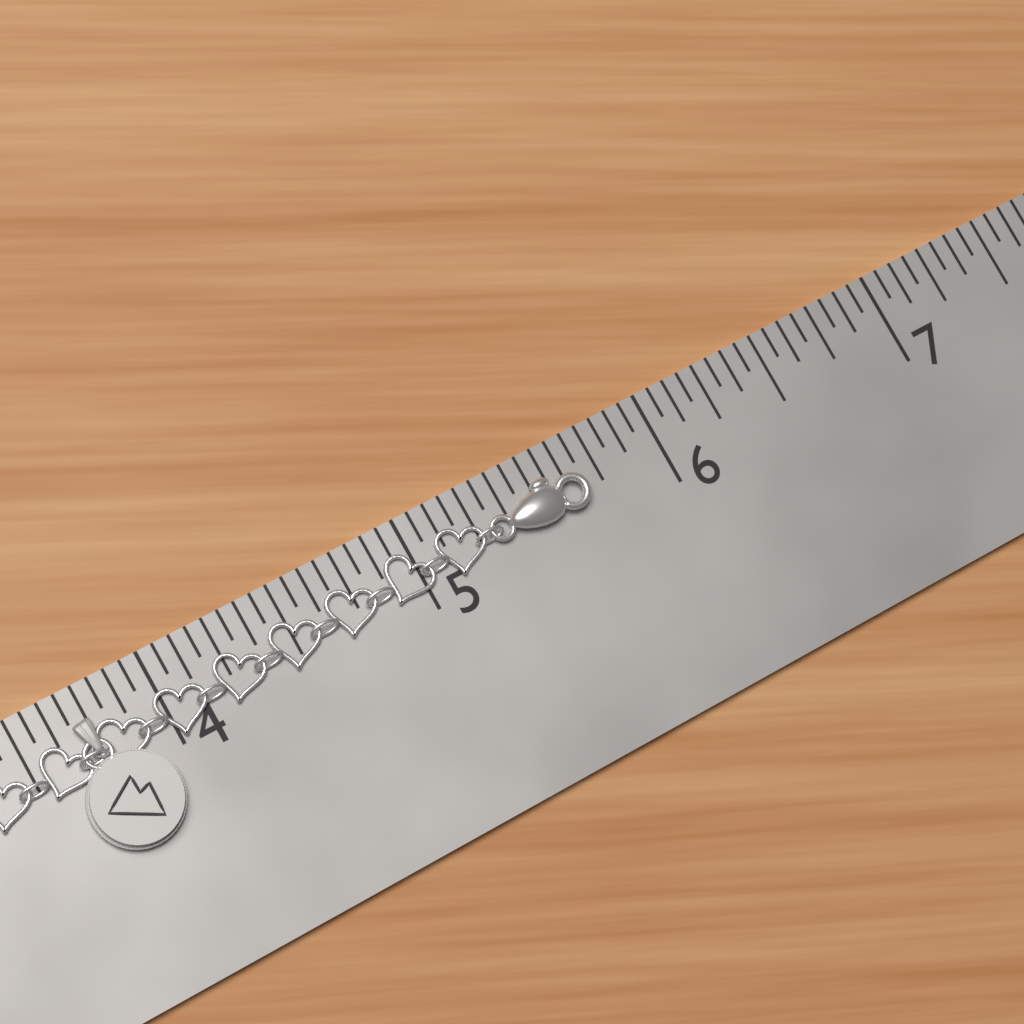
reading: 5.6875 in
